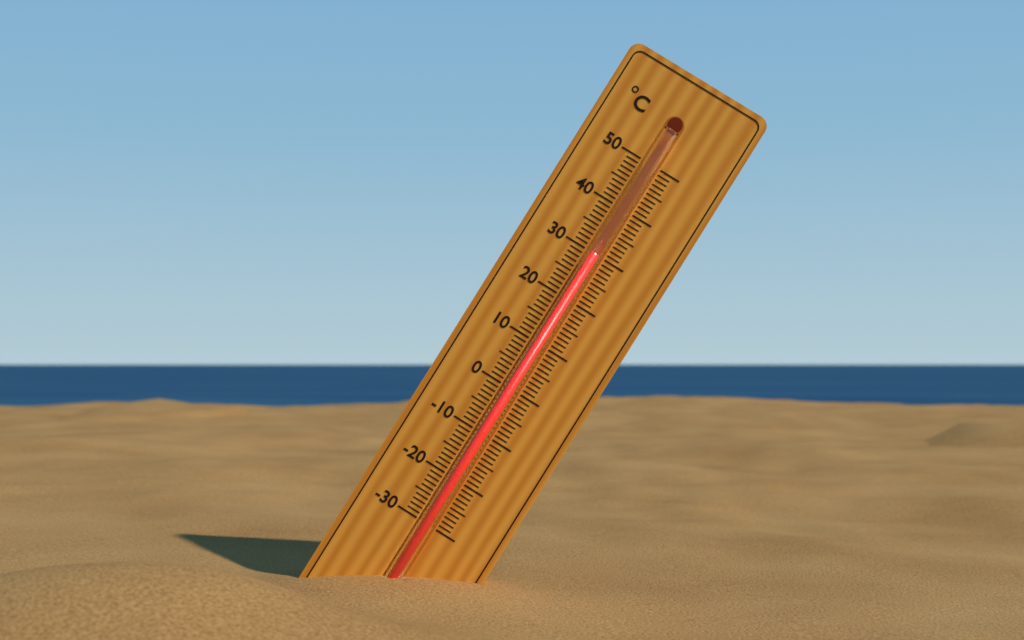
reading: 30 °C
